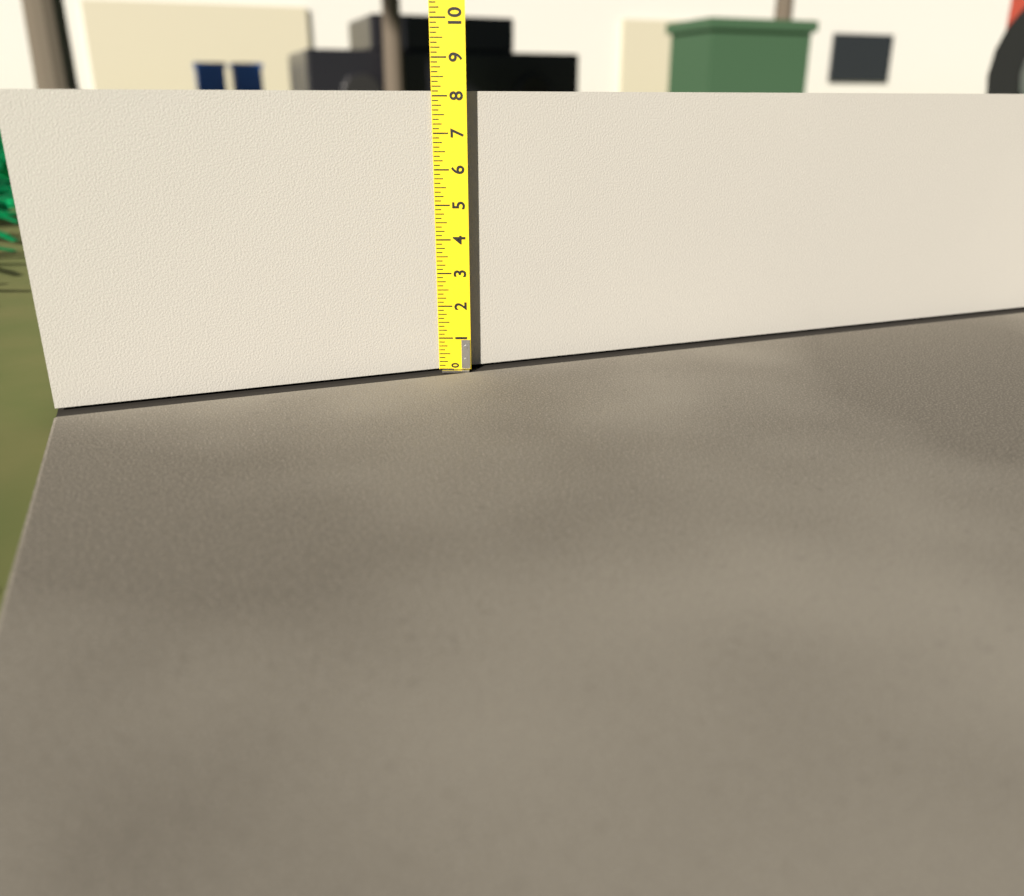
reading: 8.125 (no unit)
